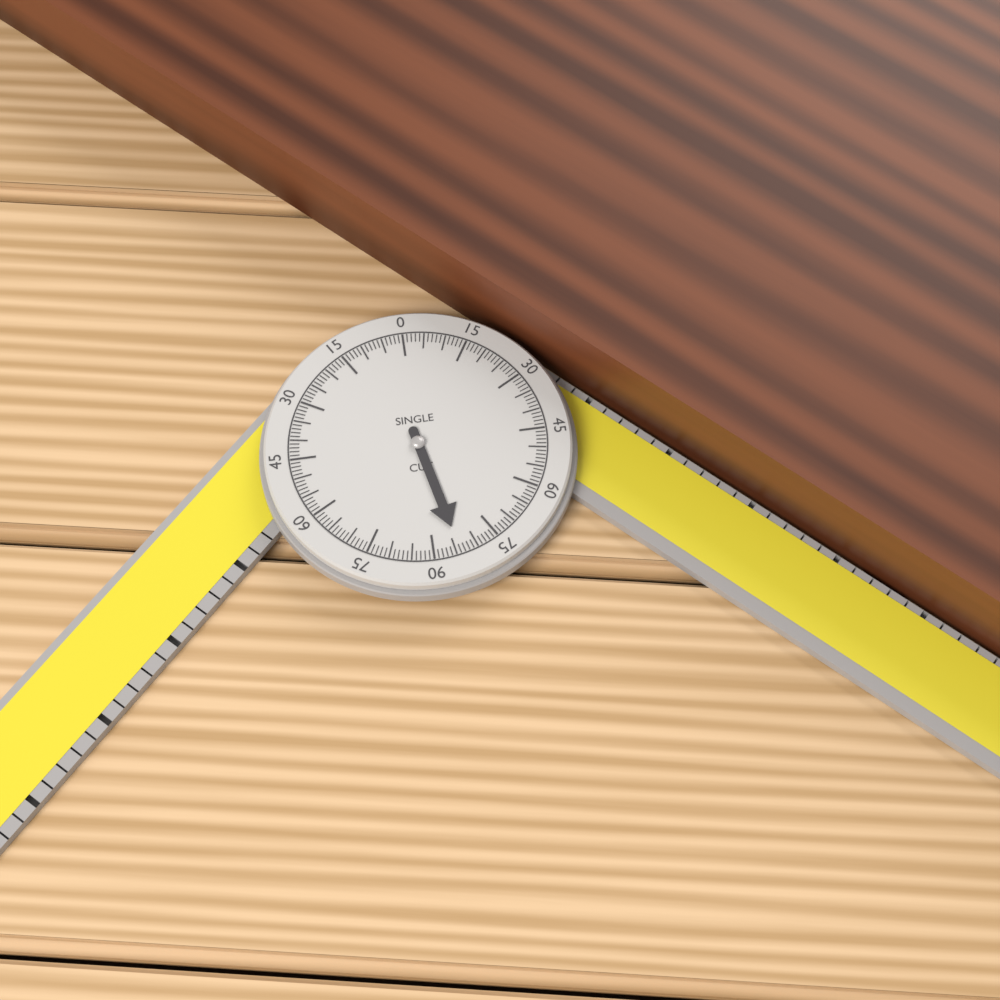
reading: 84 °
